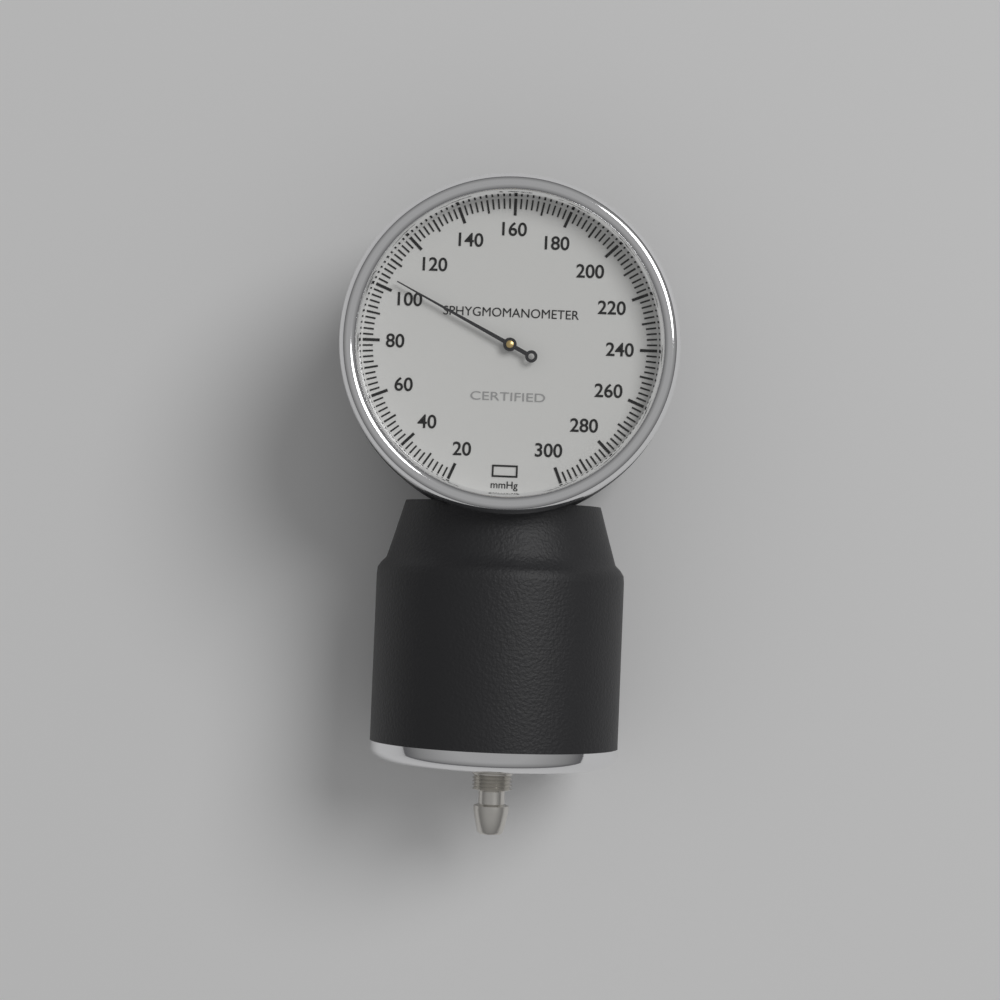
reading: 104 mmHg
